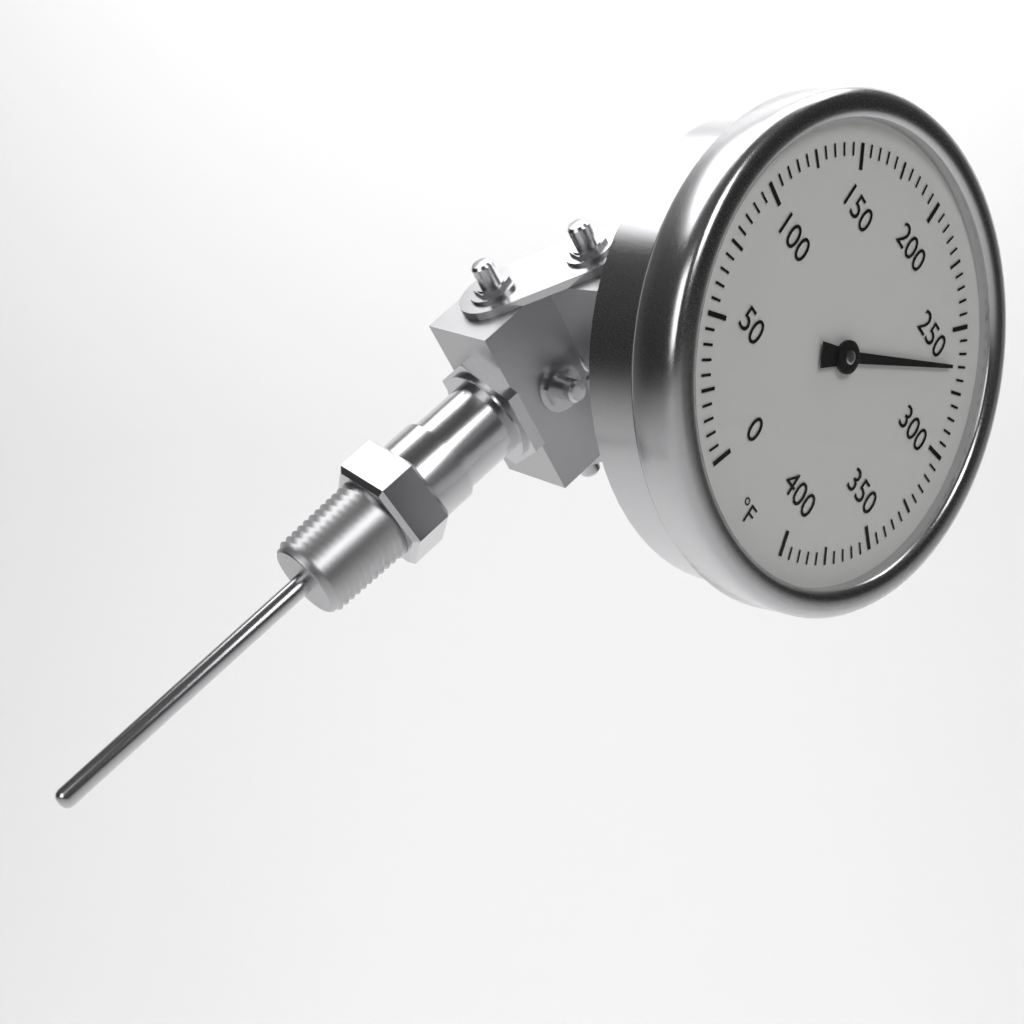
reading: 265 °F
